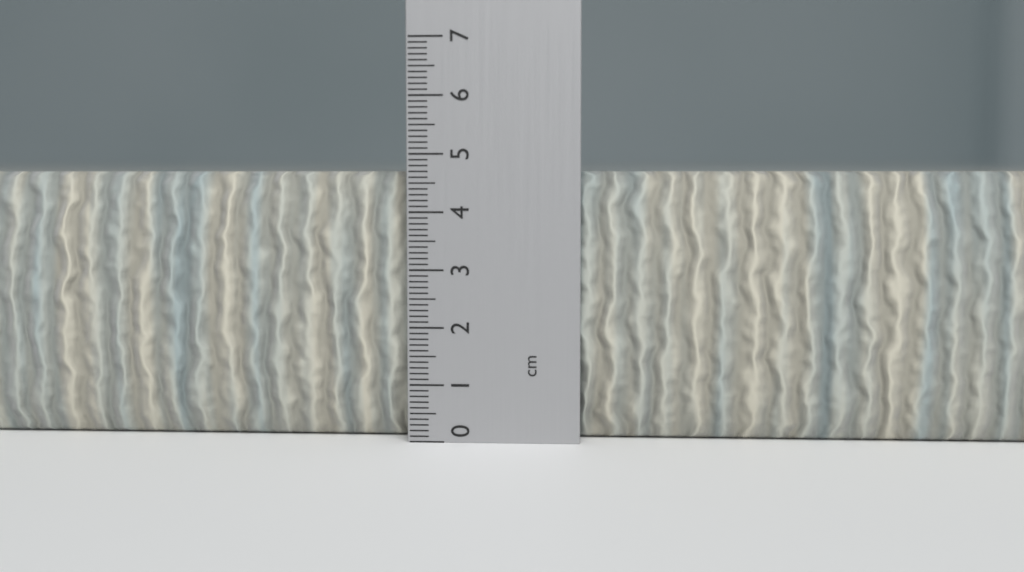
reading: 4.7 cm
